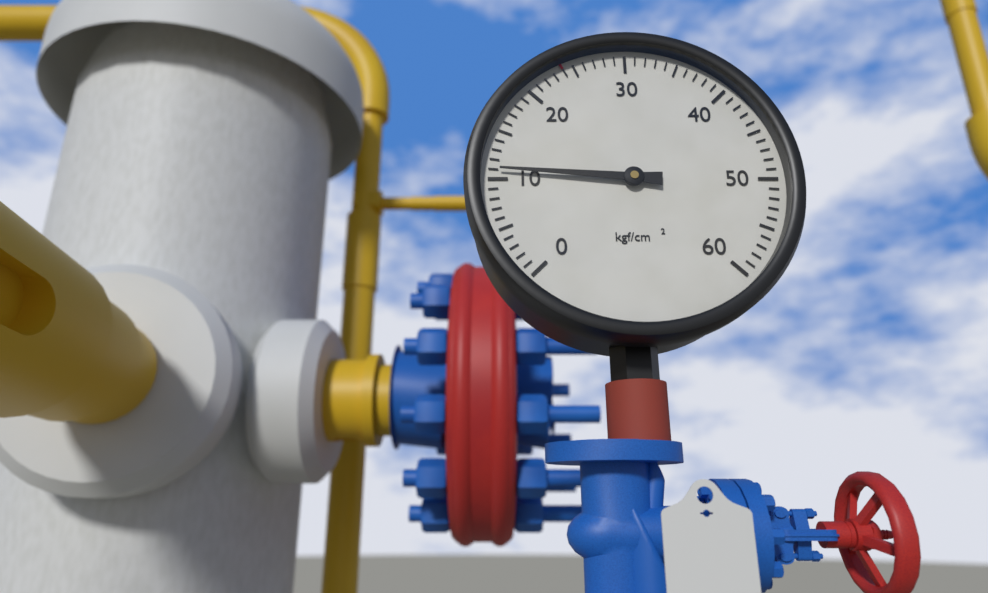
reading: 11 kgf/cm²
